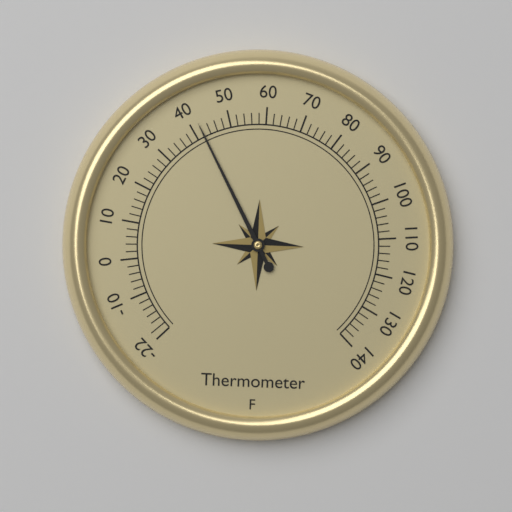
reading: 42 °F
